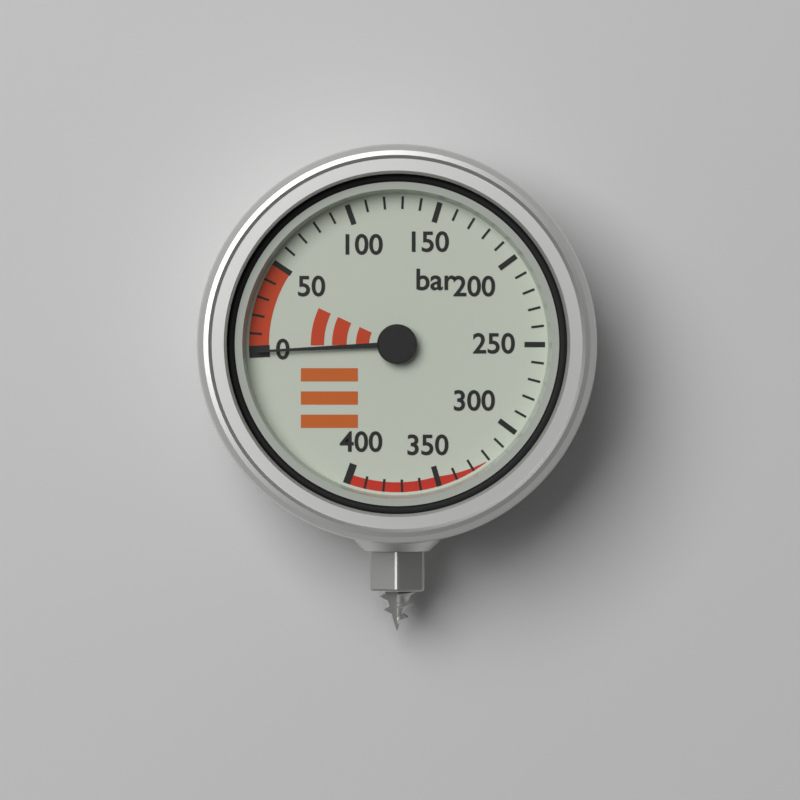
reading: 0 bar
